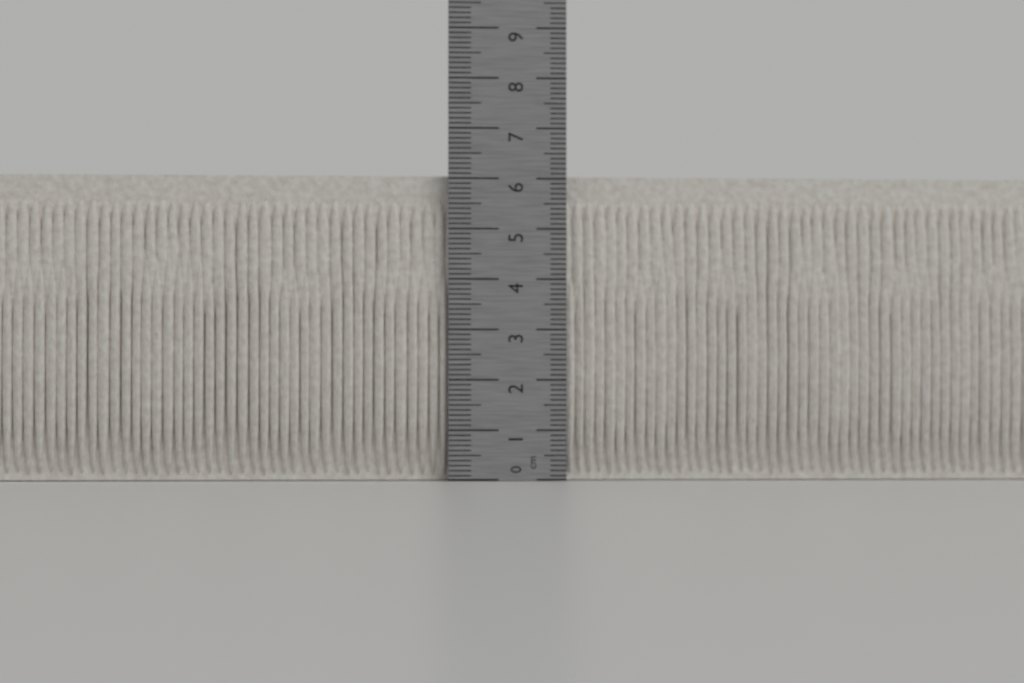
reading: 6.1 cm
